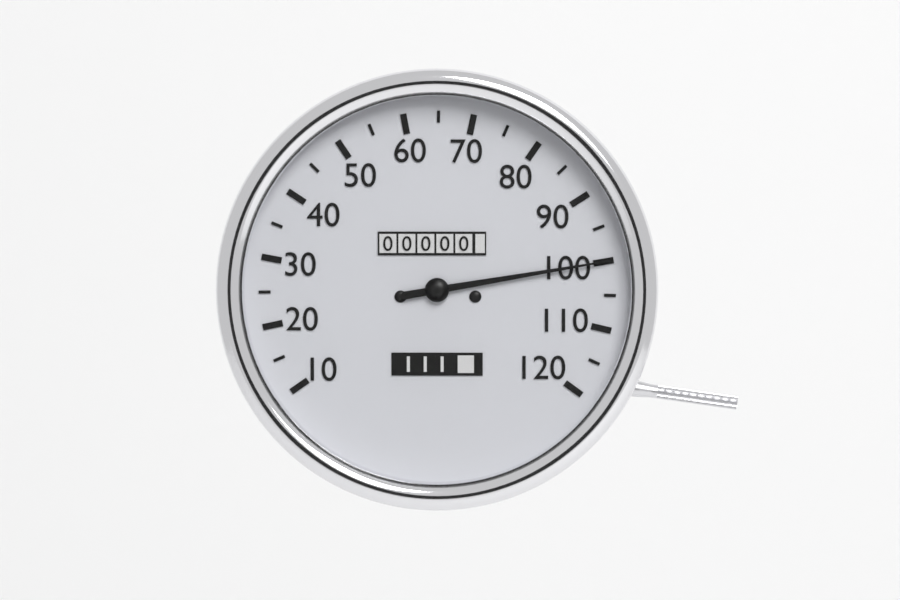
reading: 100 (no unit)
